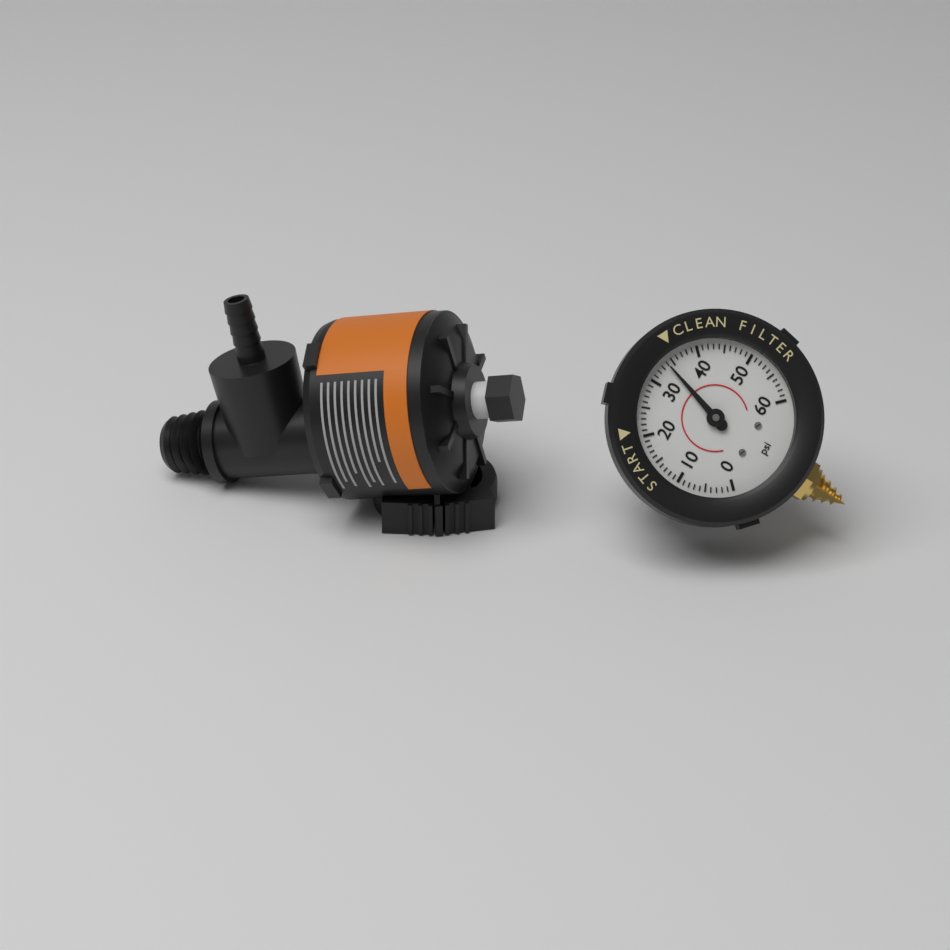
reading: 34 psi
